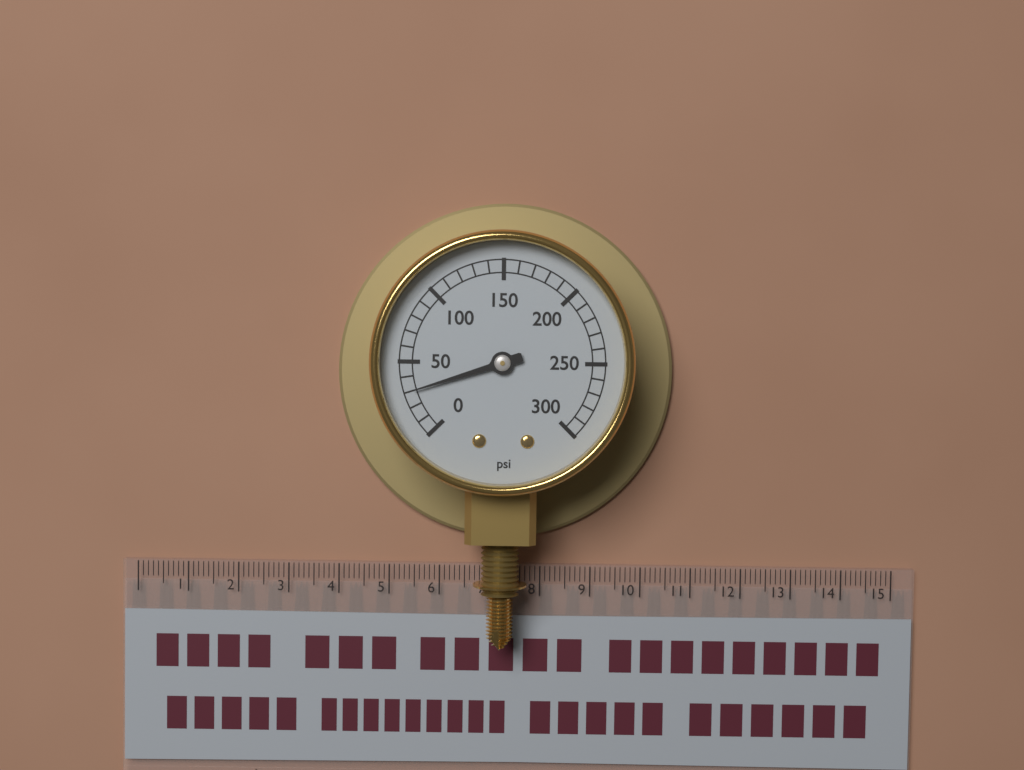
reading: 30 psi
